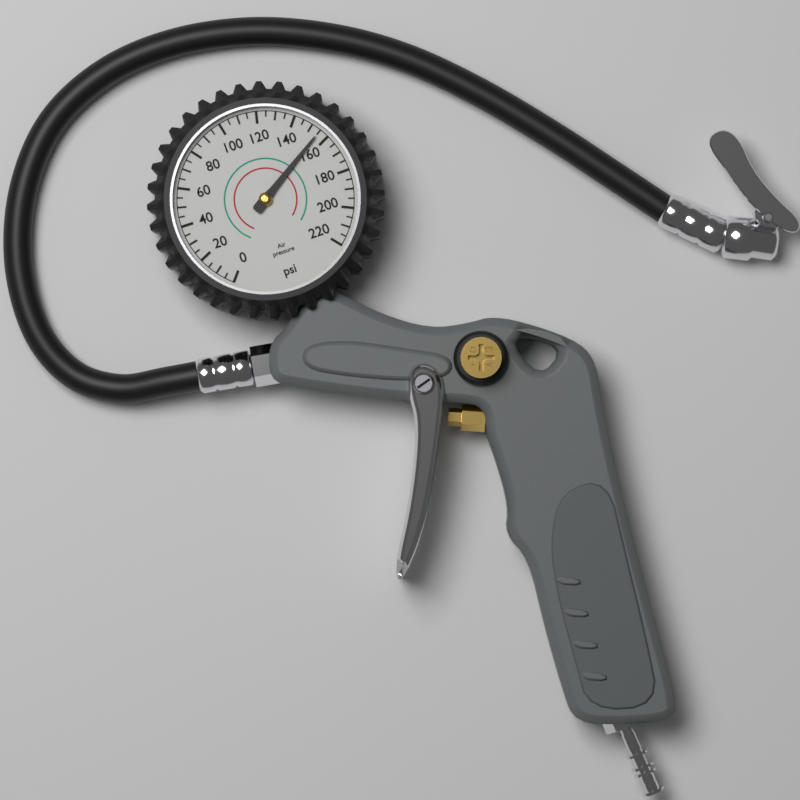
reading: 155 psi
